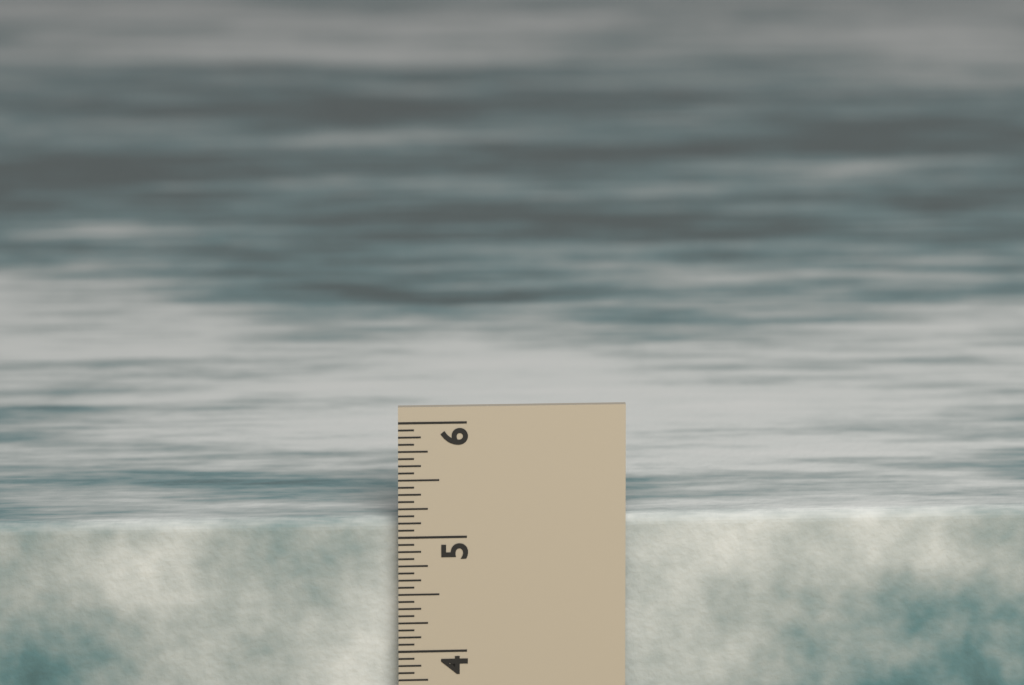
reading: 5.1250 in
